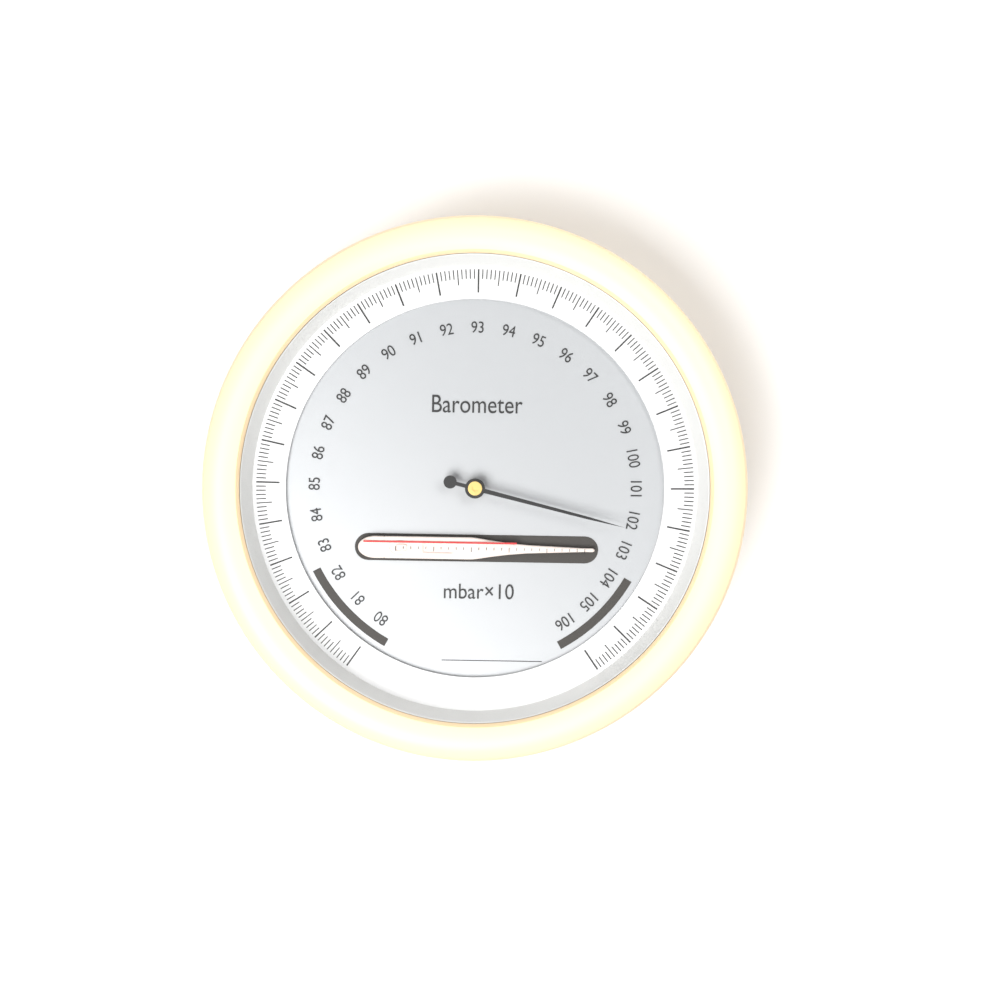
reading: 102.3 mbar×10
